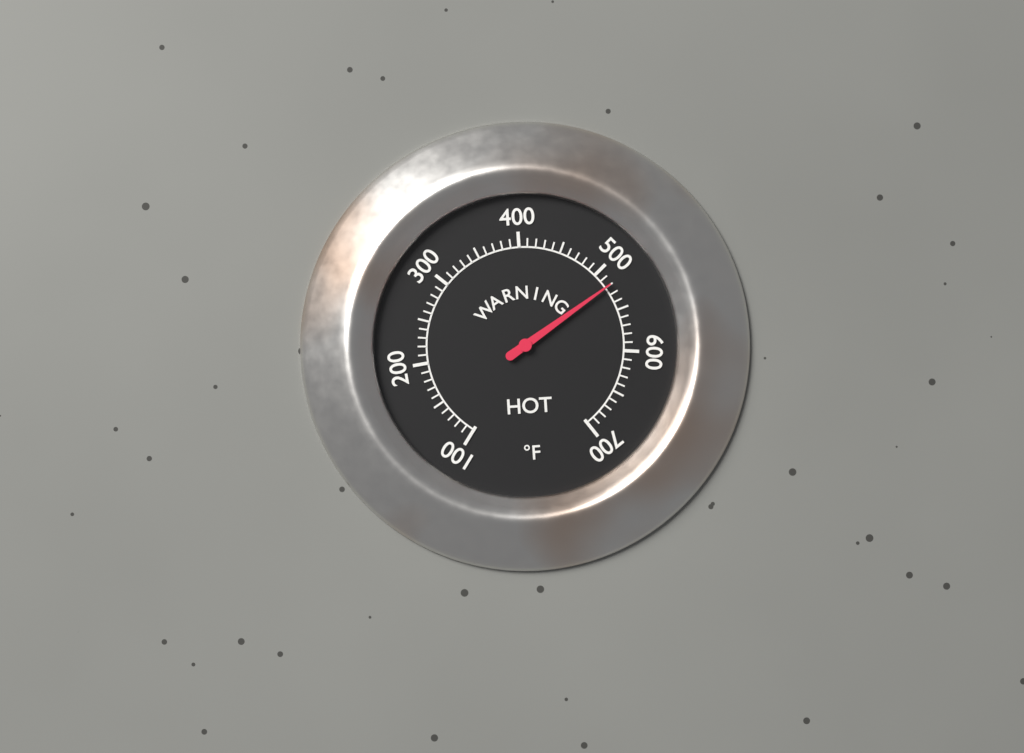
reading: 520 °F
